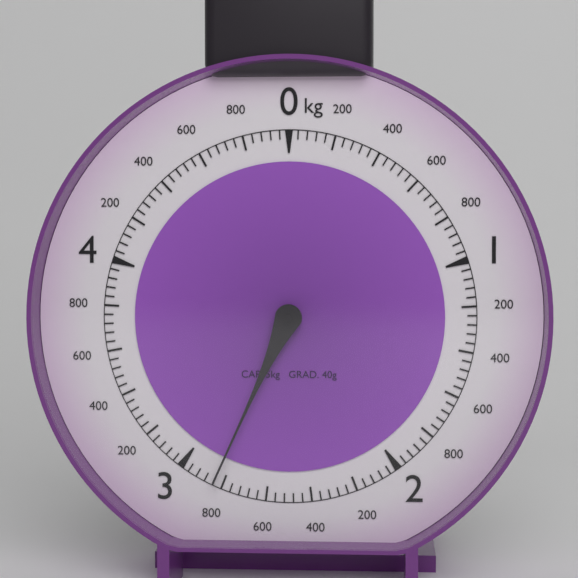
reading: 2.84 kg
